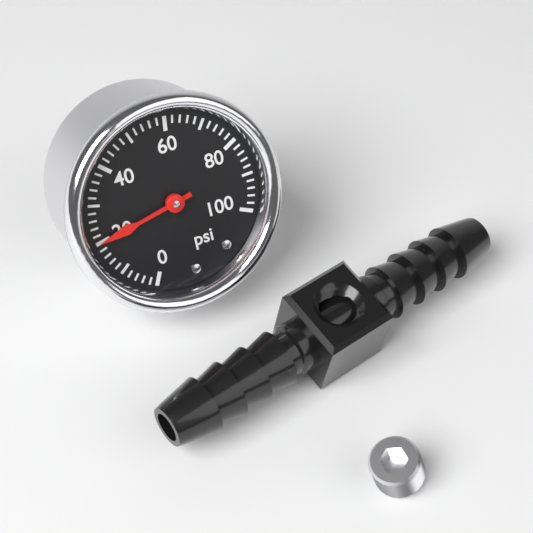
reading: 20 psi
